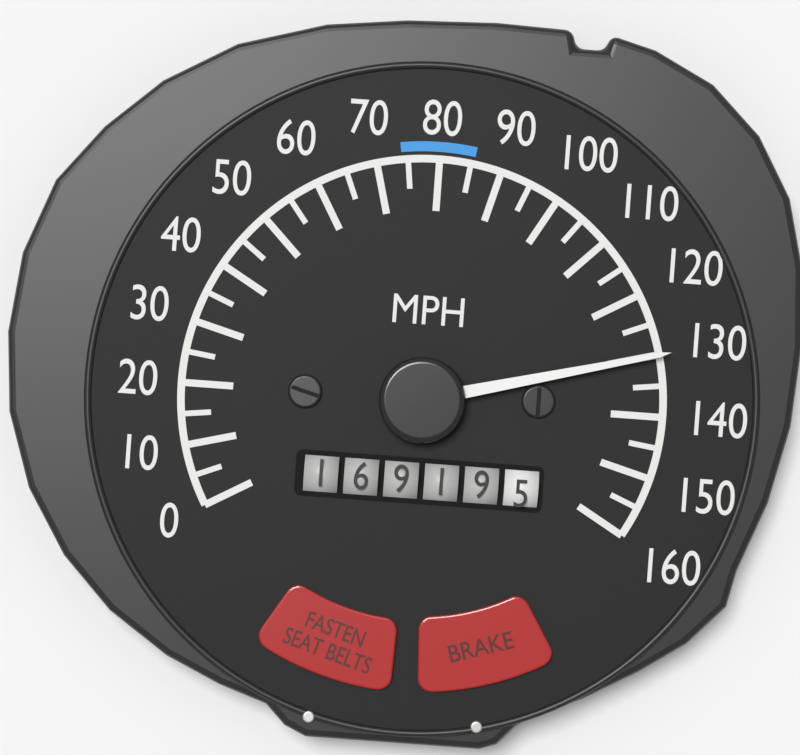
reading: 130 MPH
